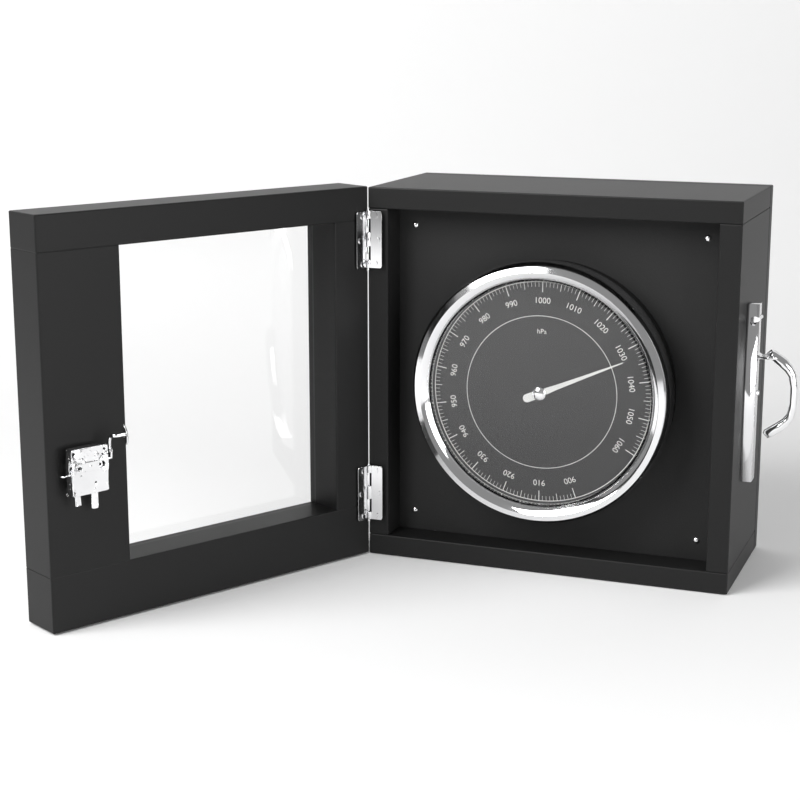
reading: 1033 hPa
